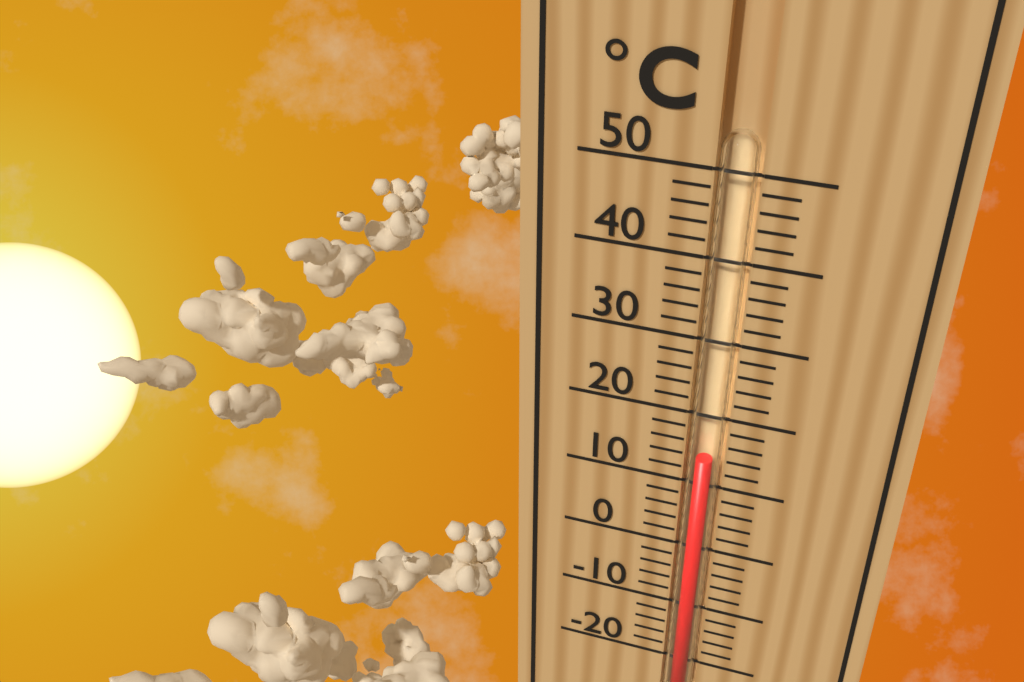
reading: 14 °C
